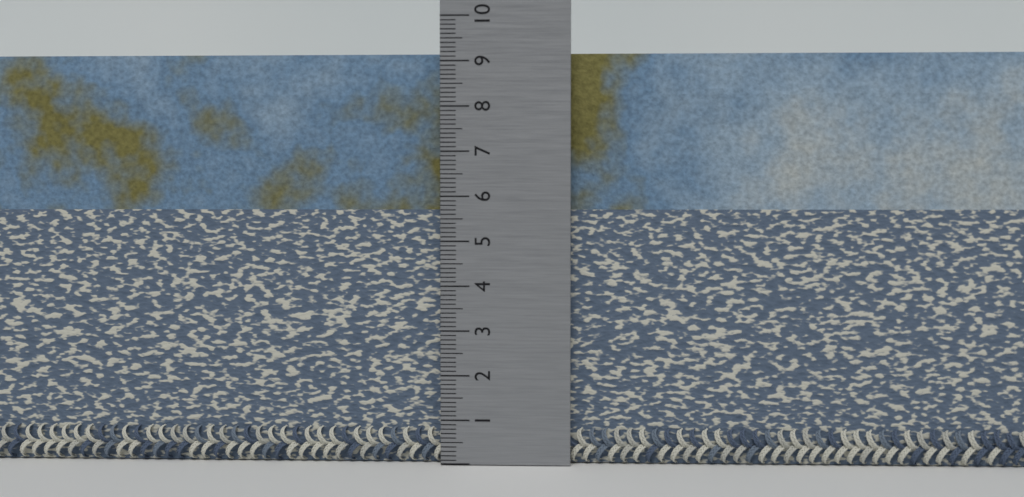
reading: 9.2 (no unit)
